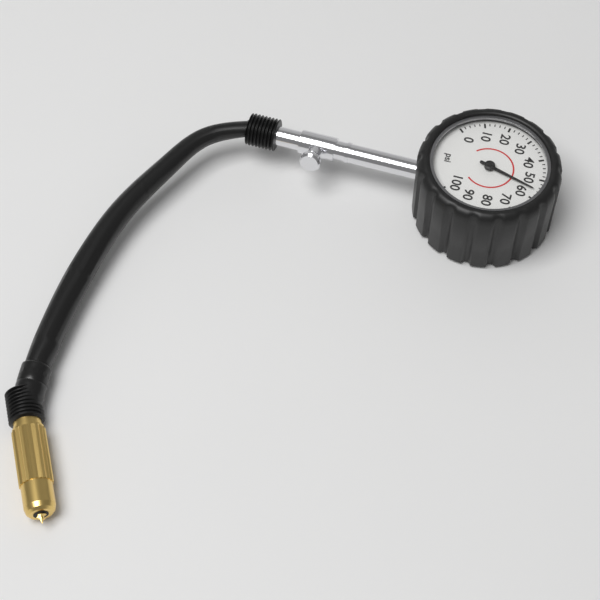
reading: 56 psi
